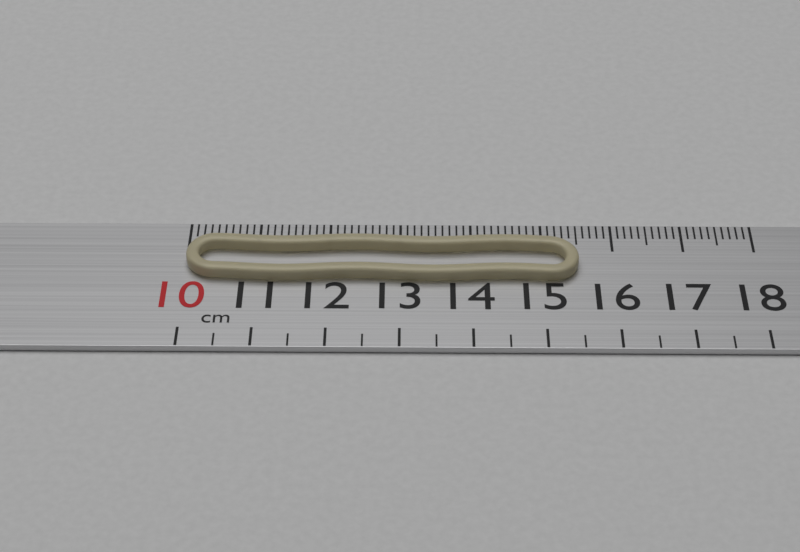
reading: 15.5 cm
